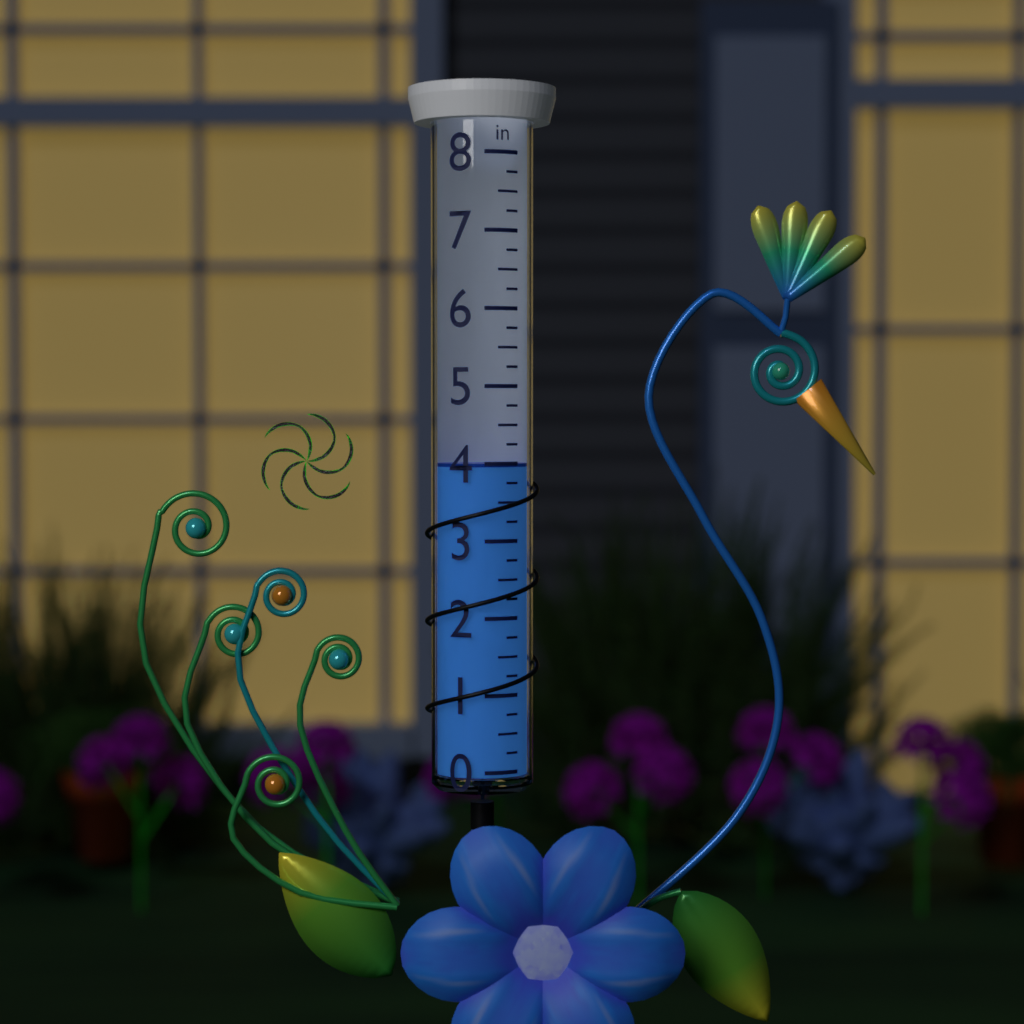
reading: 4.00 in
